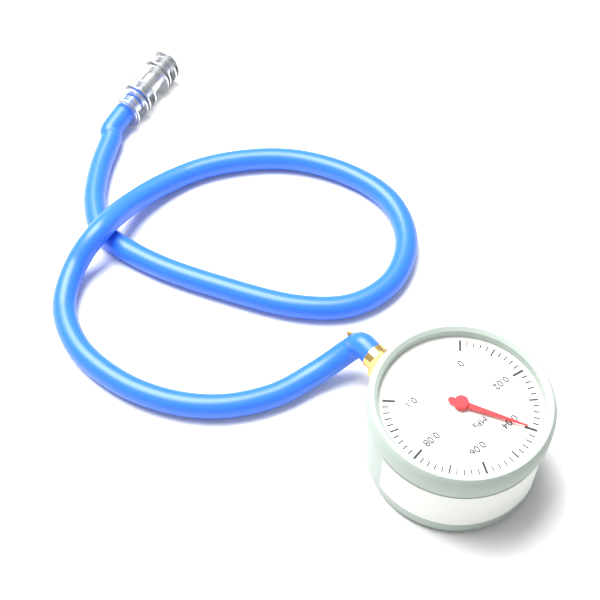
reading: 0.040 MPa
